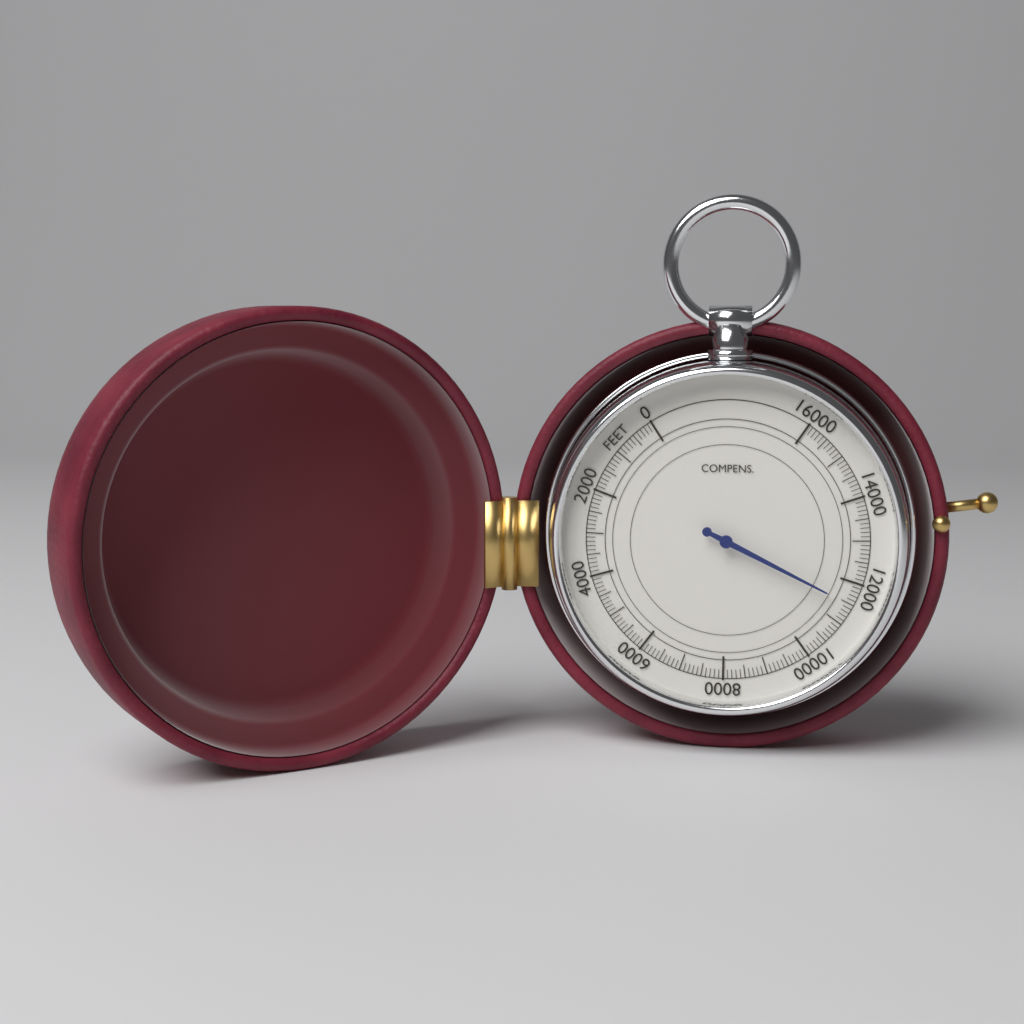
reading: 11500 feet
